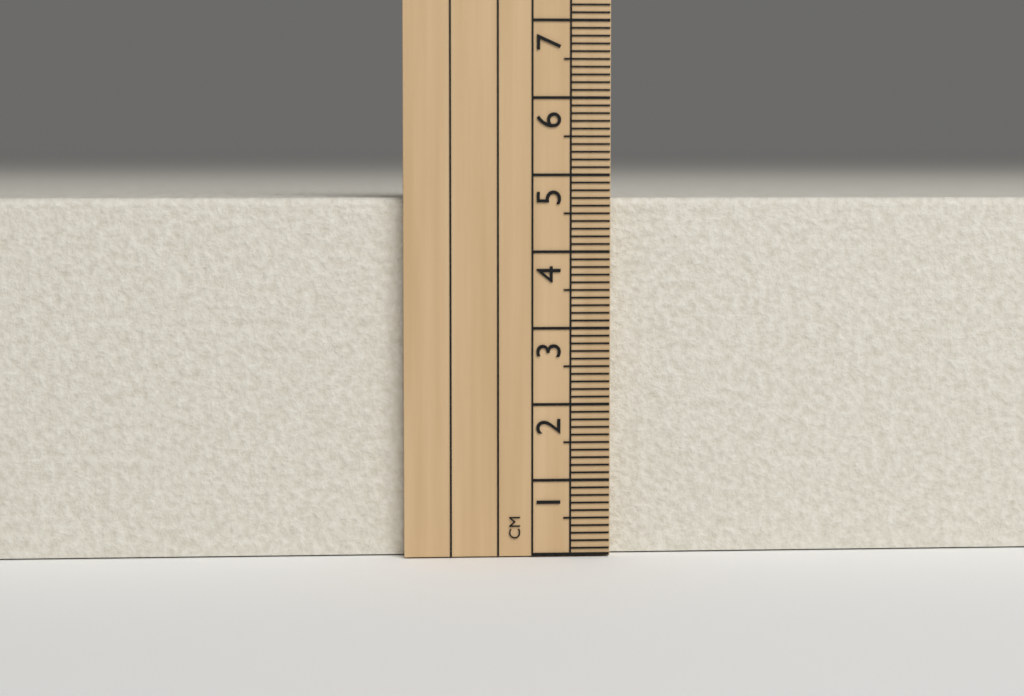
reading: 4.7 cm
